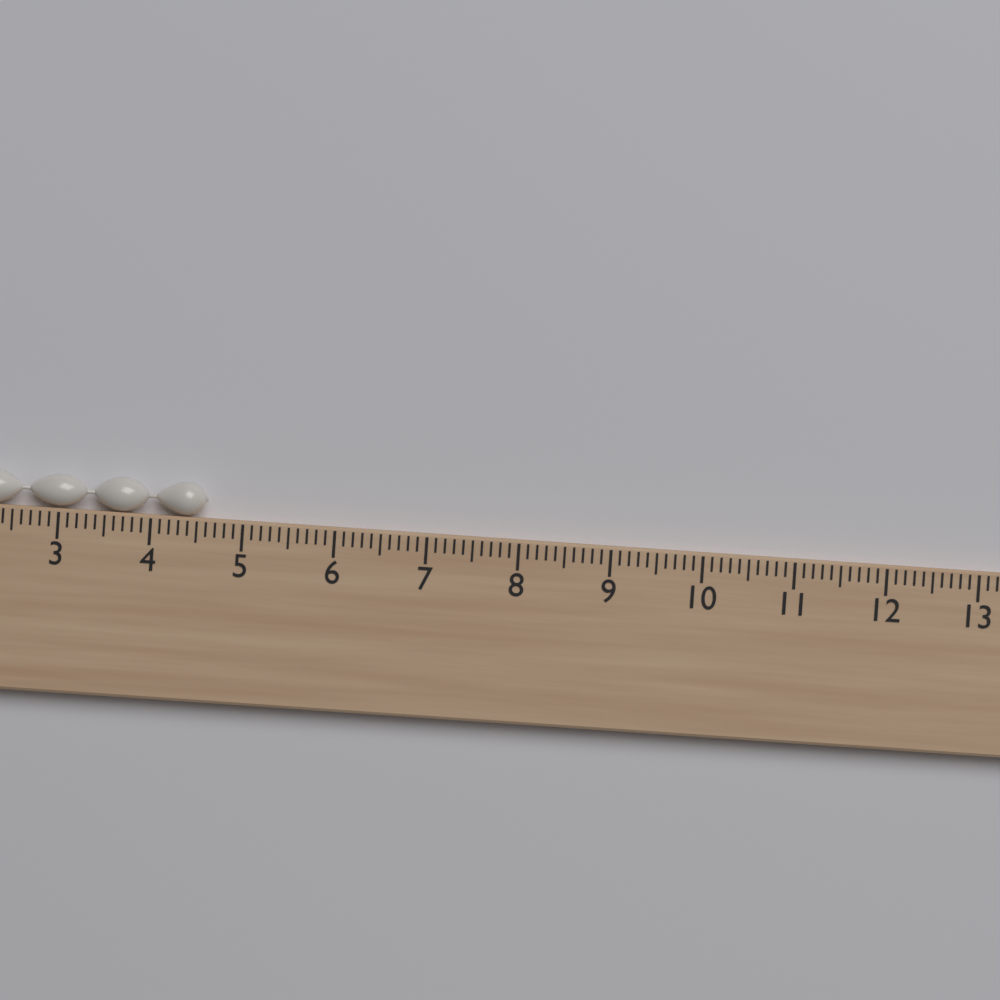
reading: 4.6 cm
